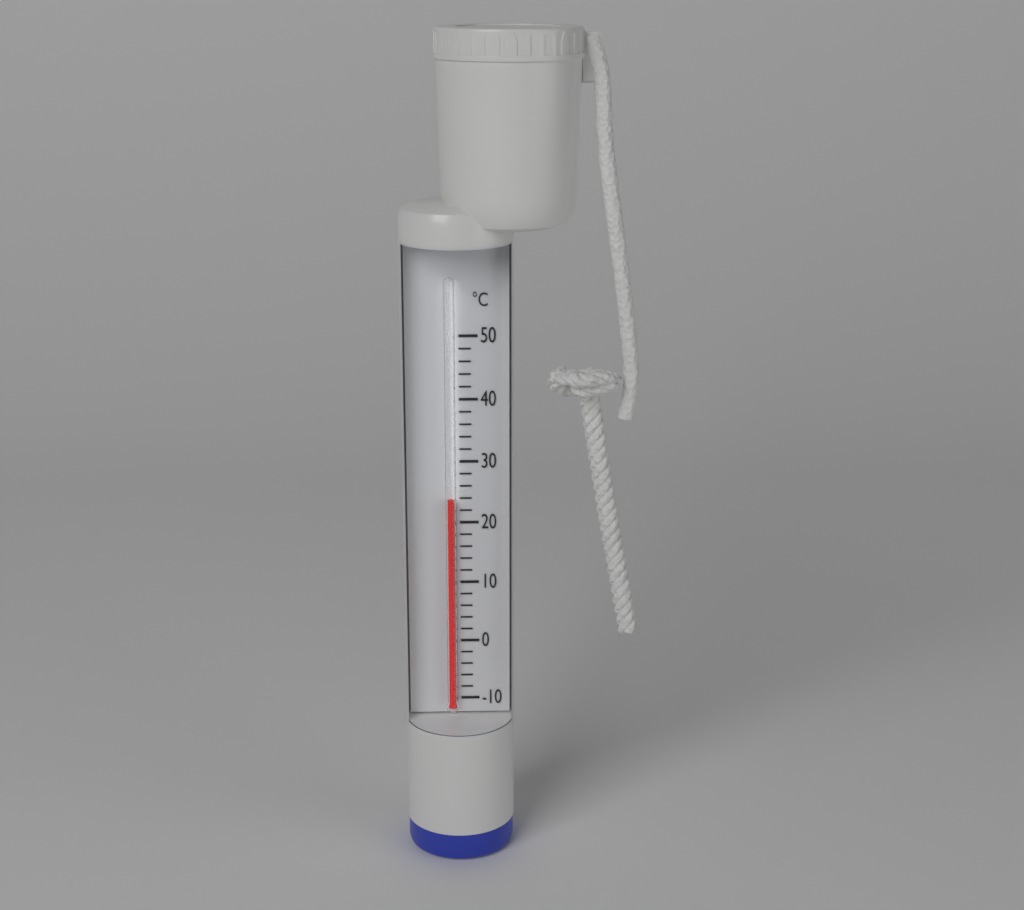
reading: 24 °C
